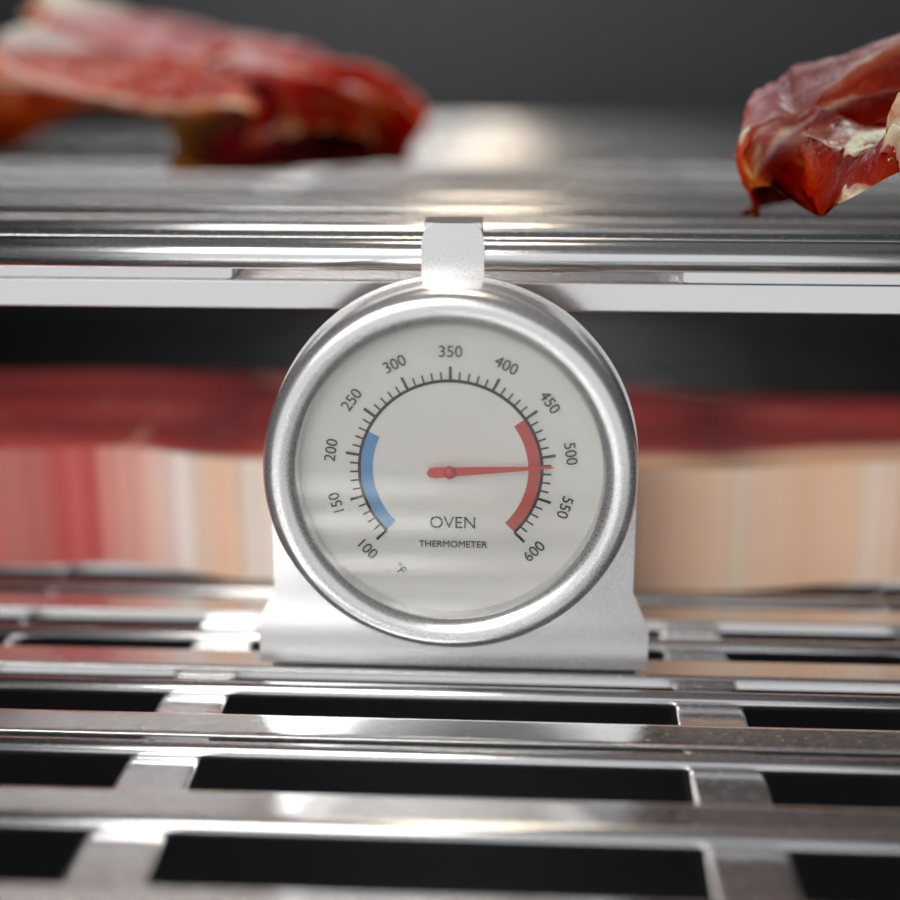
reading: 510 °F
